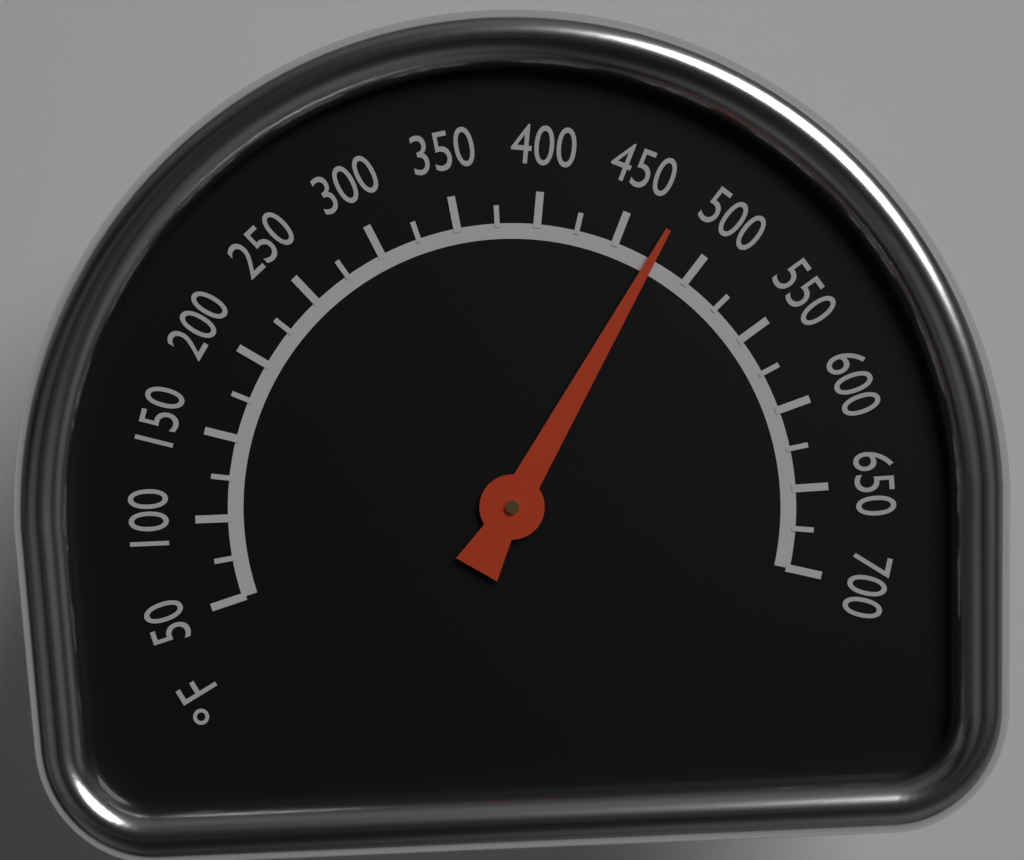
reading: 475 °F
